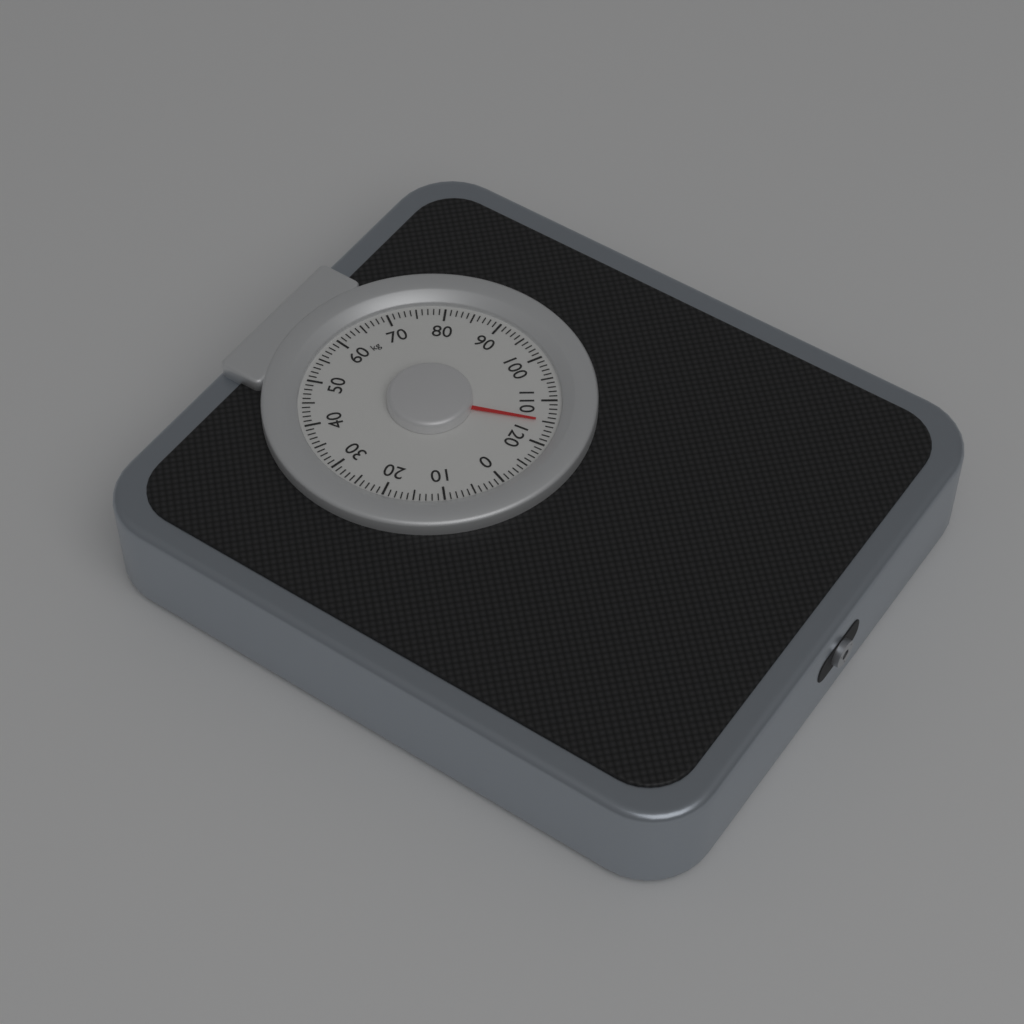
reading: 115 kg
